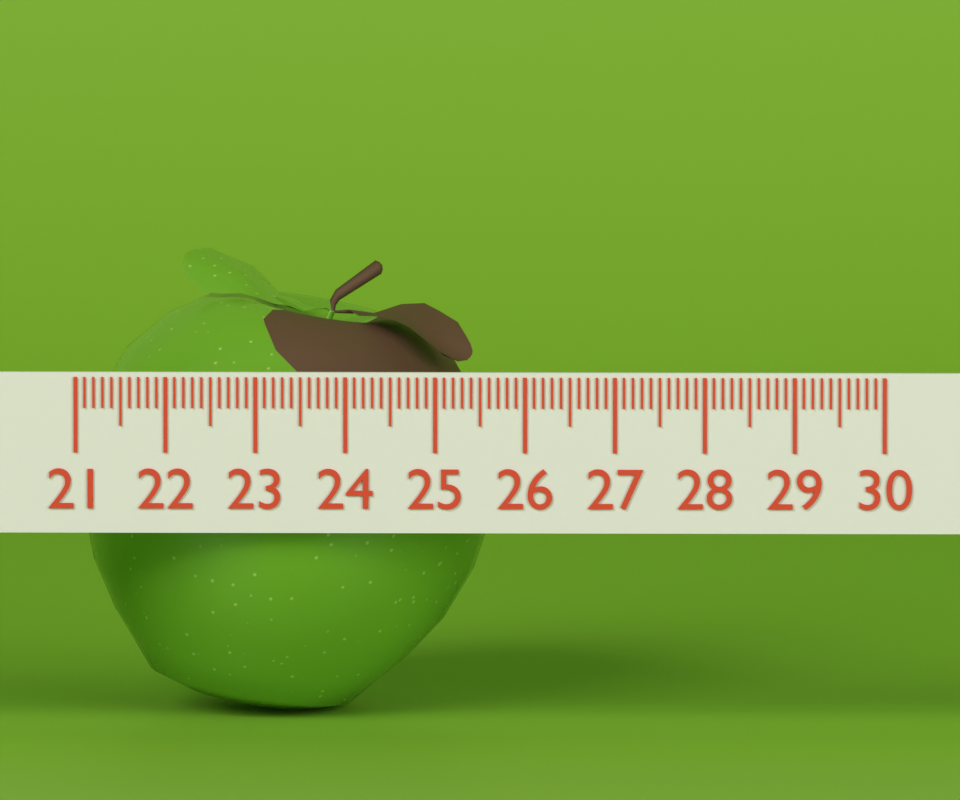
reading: 25.6 (no unit)
